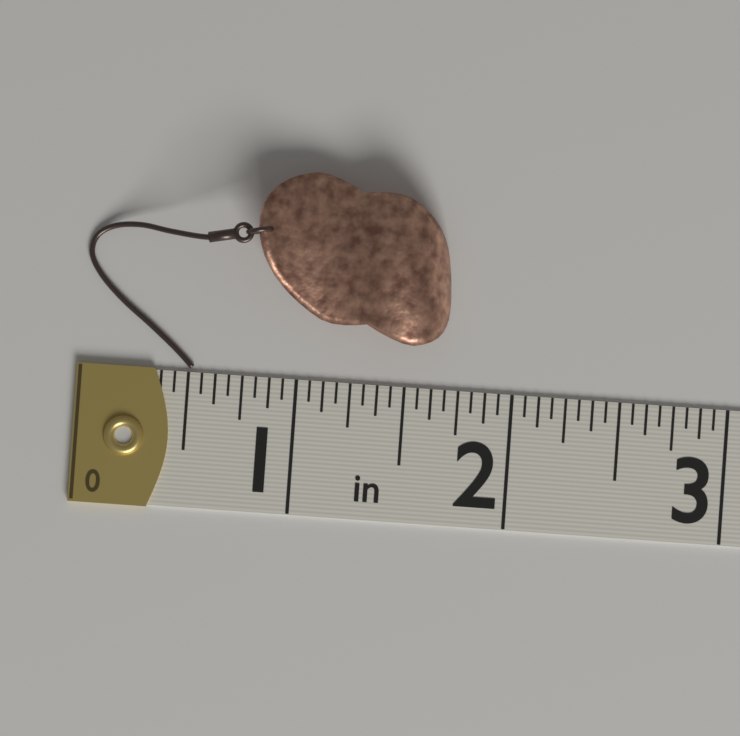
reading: 1.6875 in
